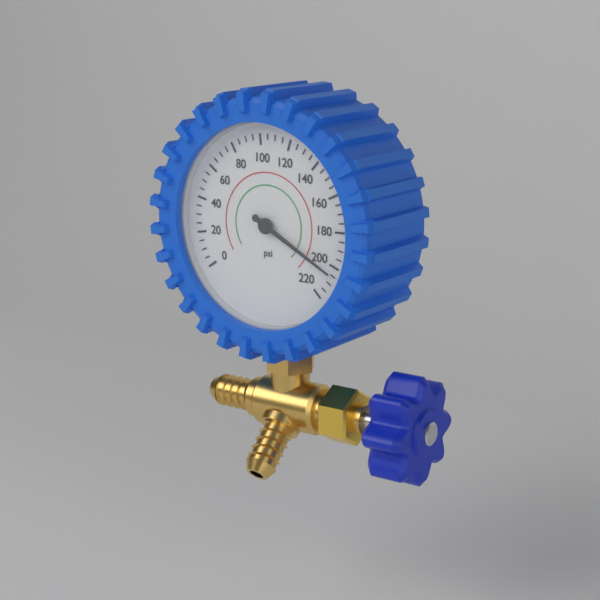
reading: 205 psi
